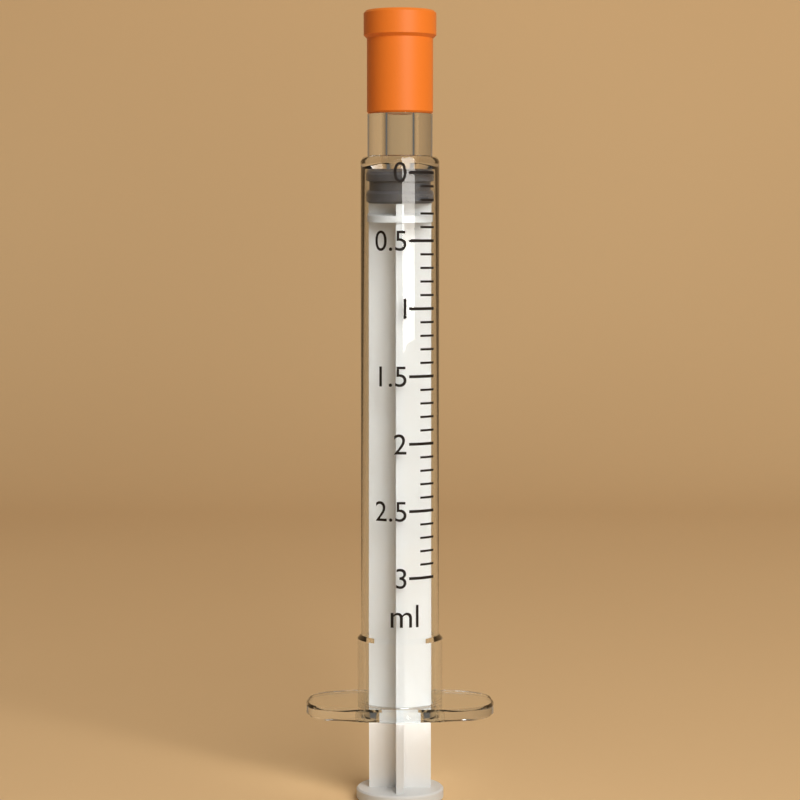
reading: 0.0 ml
